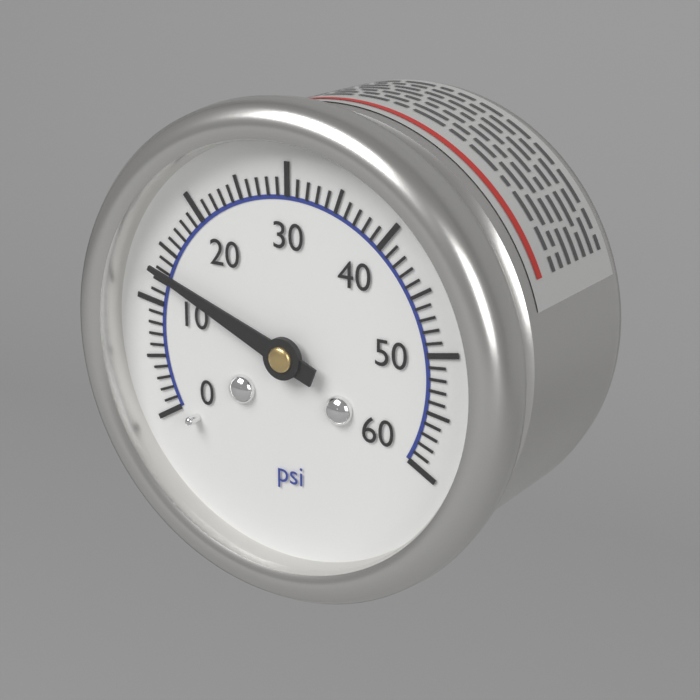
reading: 13 psi
